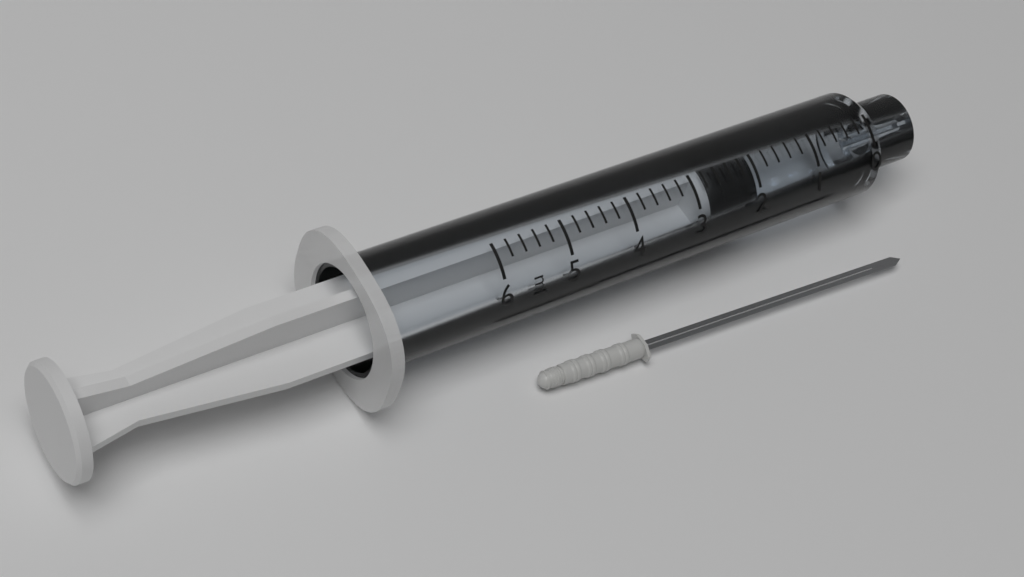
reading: 2.0 ml
